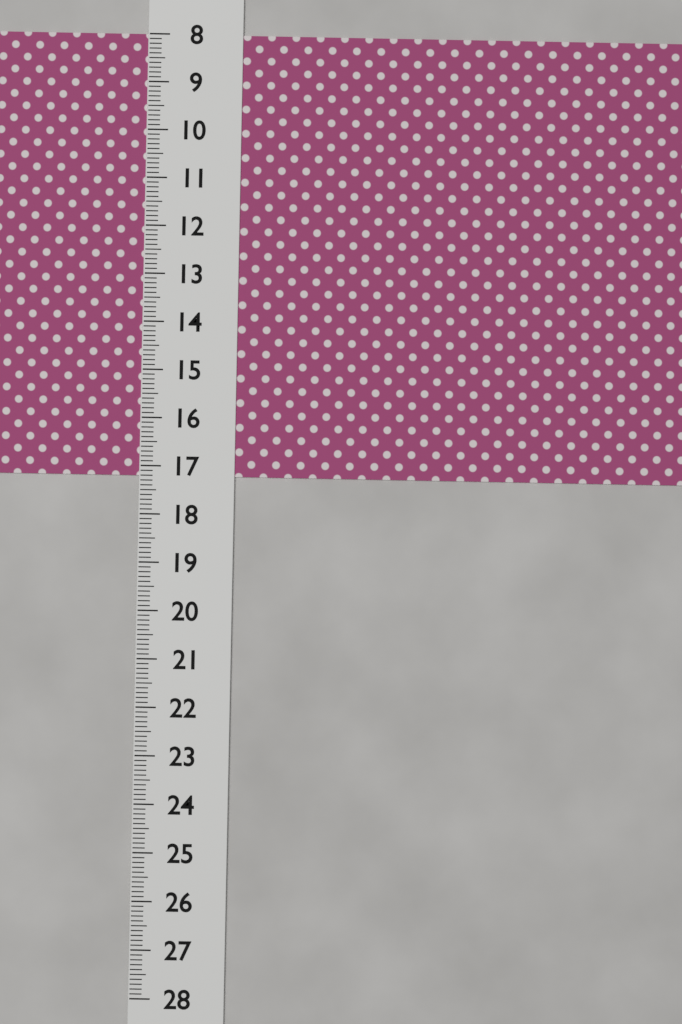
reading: 17.2 (no unit)
